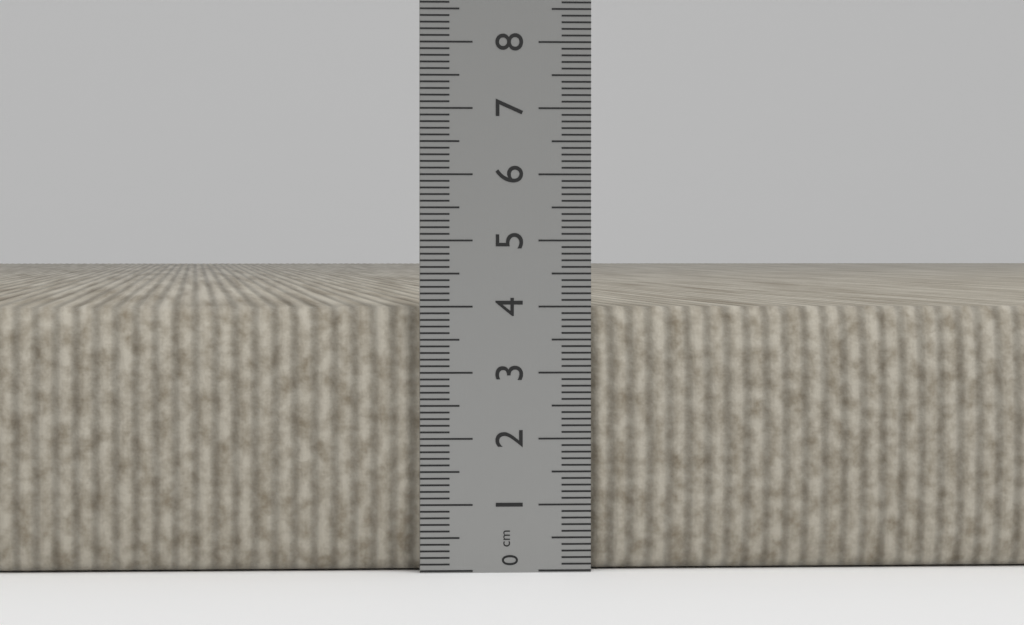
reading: 4.0 cm
